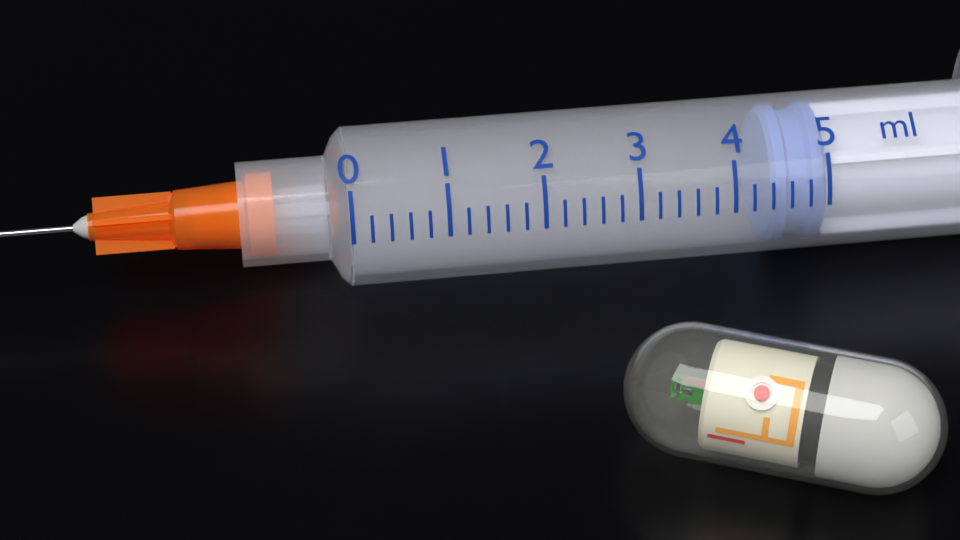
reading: 4.4 ml
